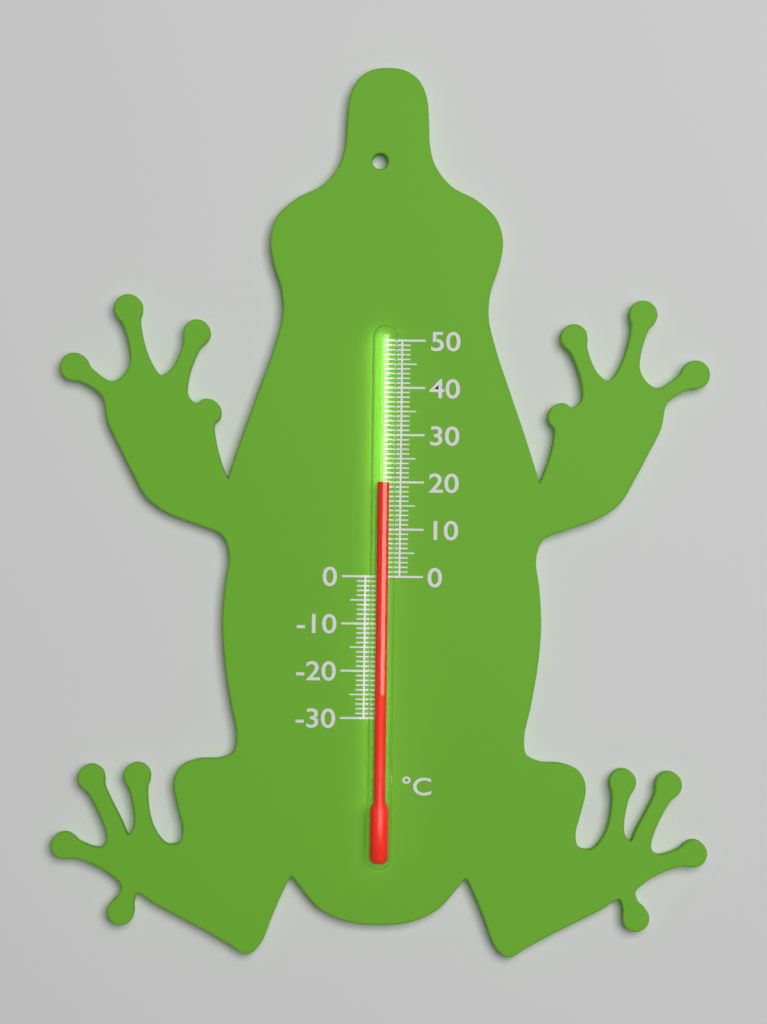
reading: 20 °C
